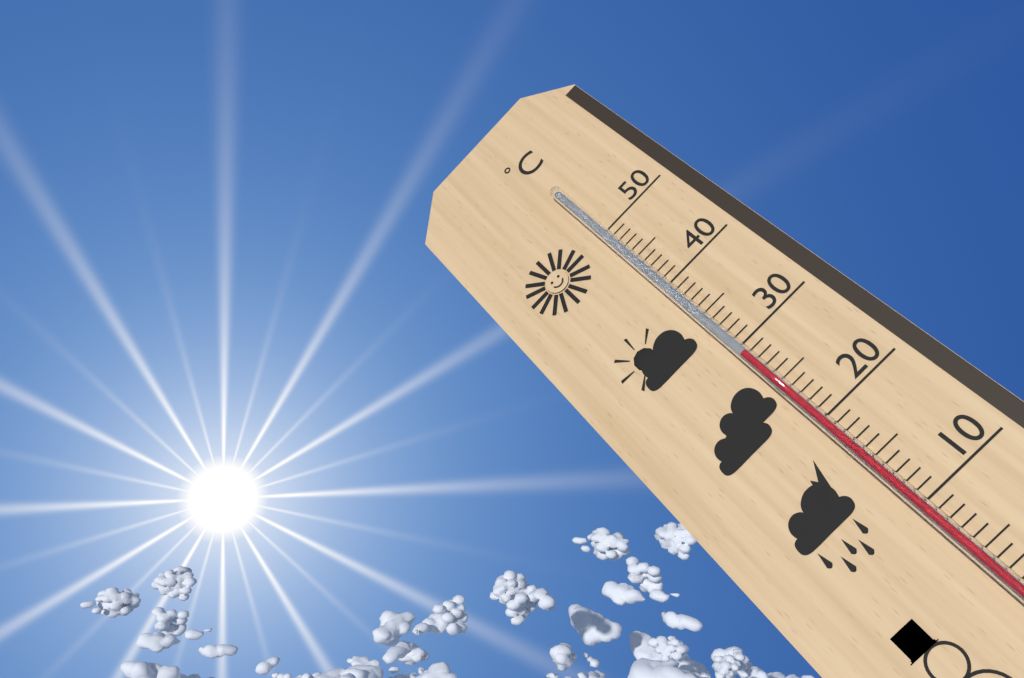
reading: 29 °C
